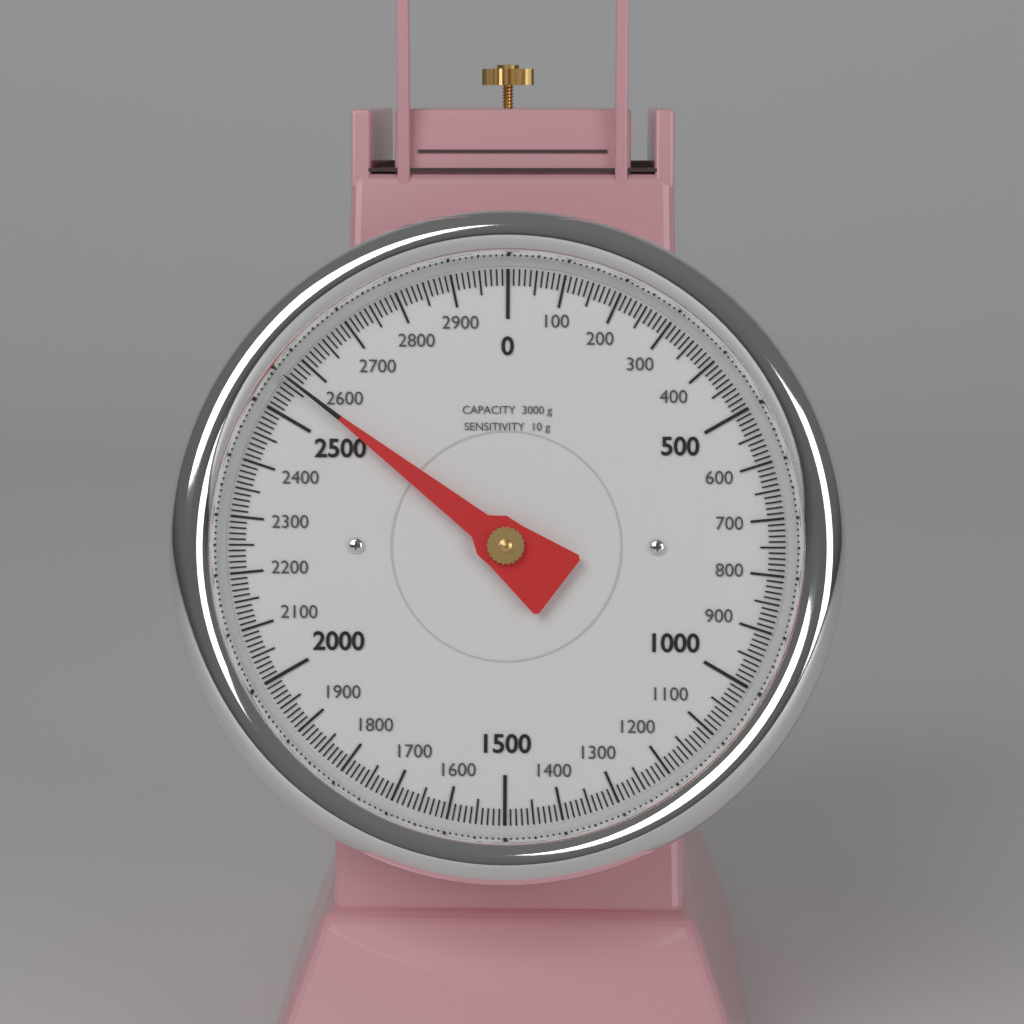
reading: 2560 g
